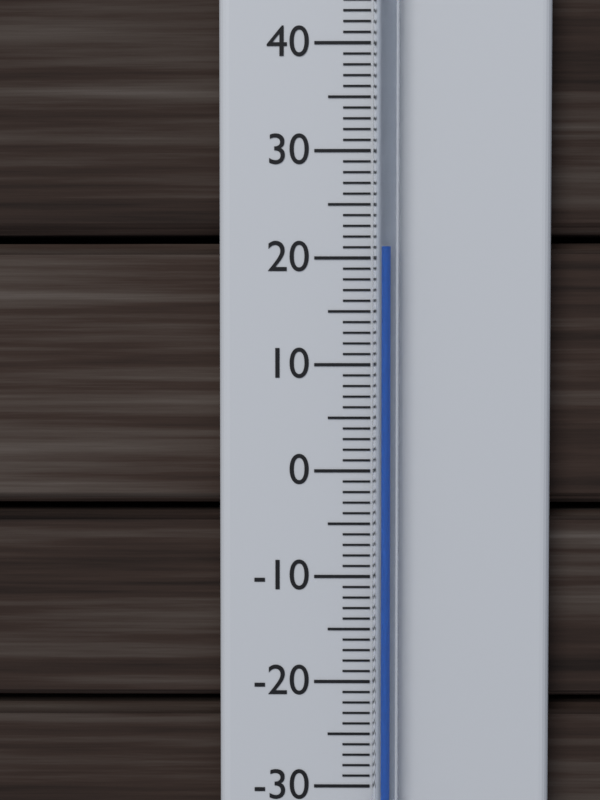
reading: 21 °C
